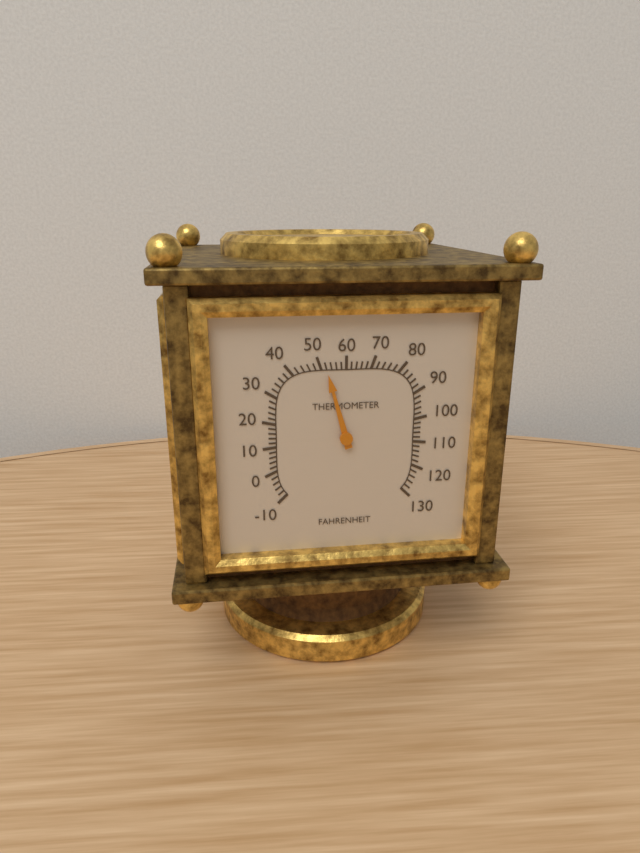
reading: 52 °F
